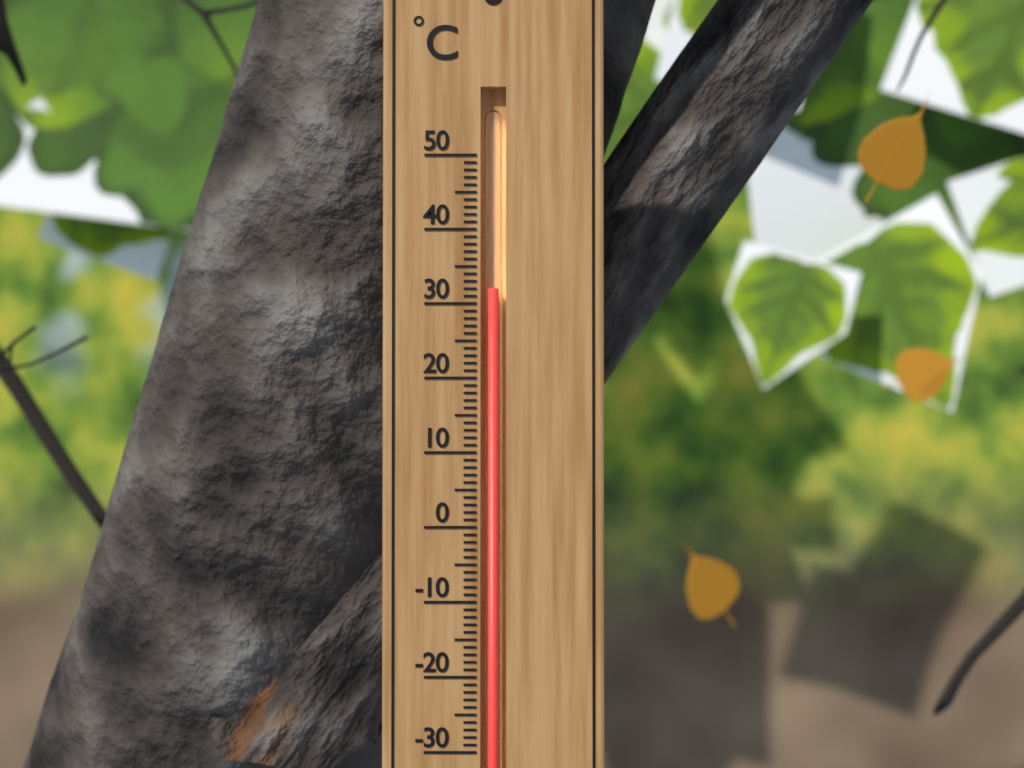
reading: 32 °C
